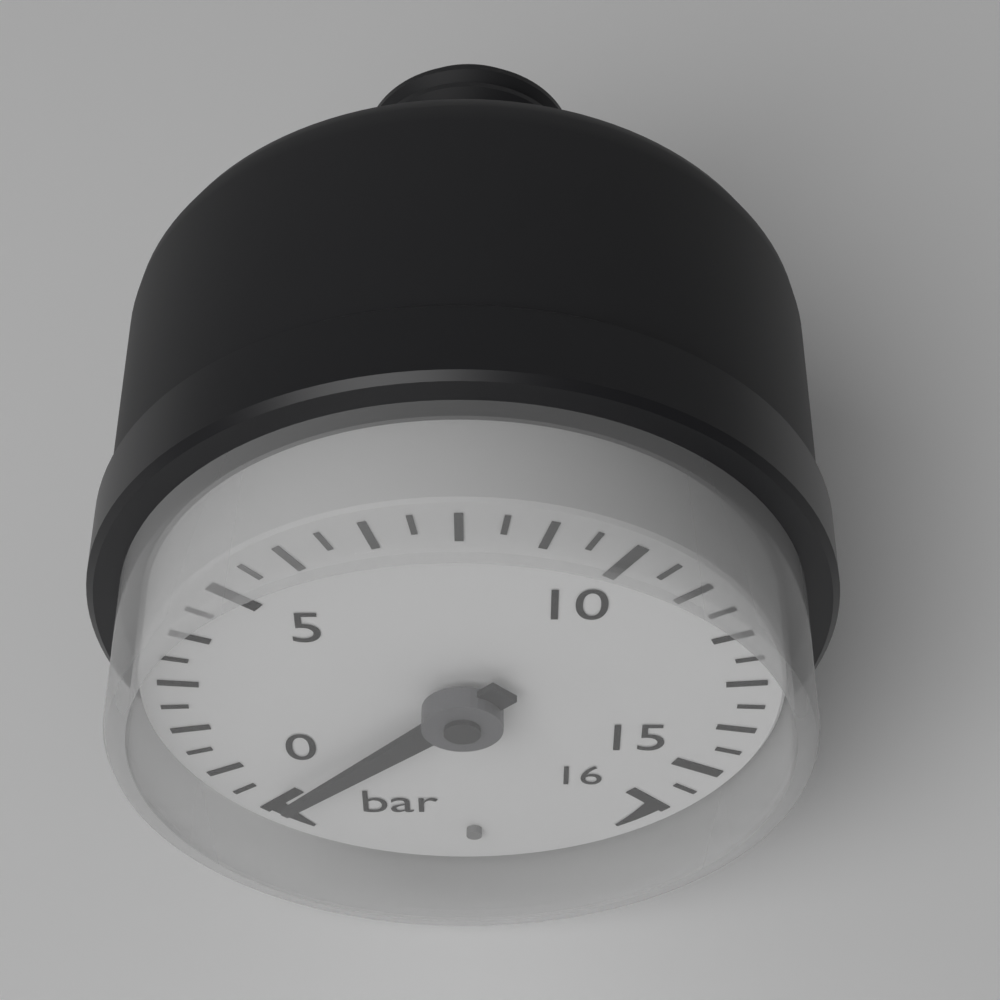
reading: 0.0 bar
